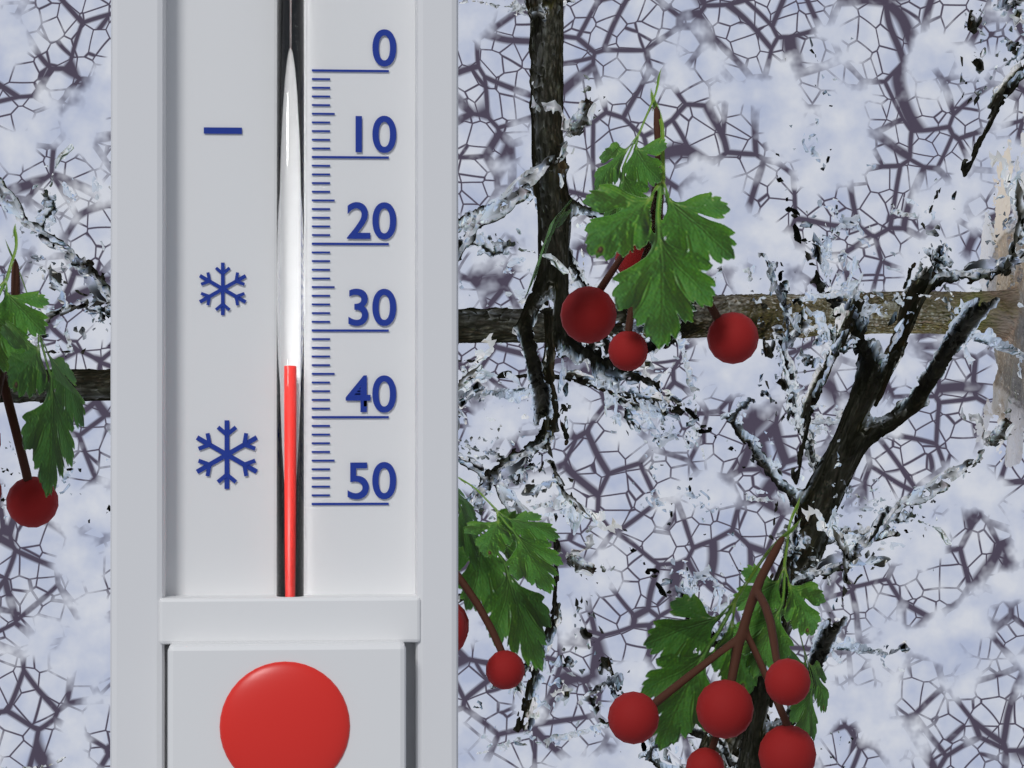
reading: 34 (no unit)
